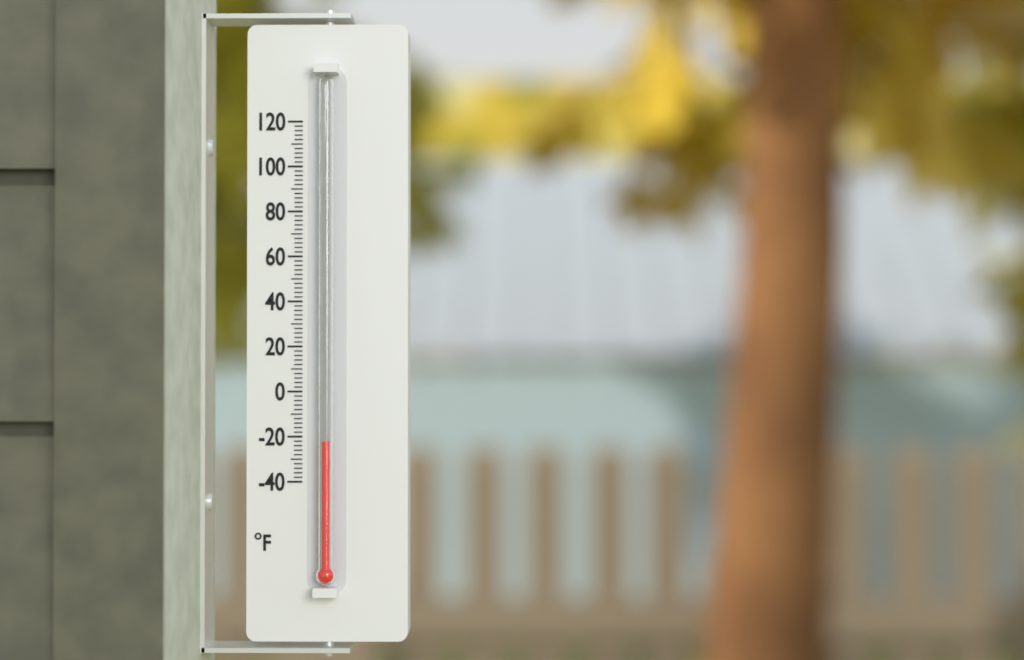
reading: -22 °F
